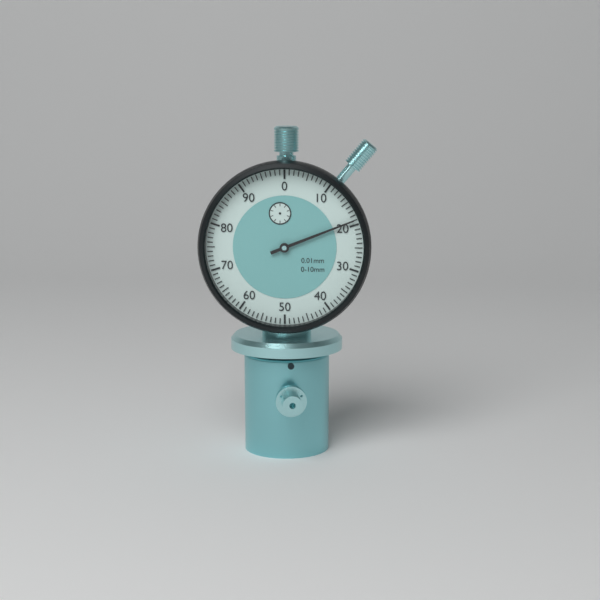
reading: 0.19 mm
